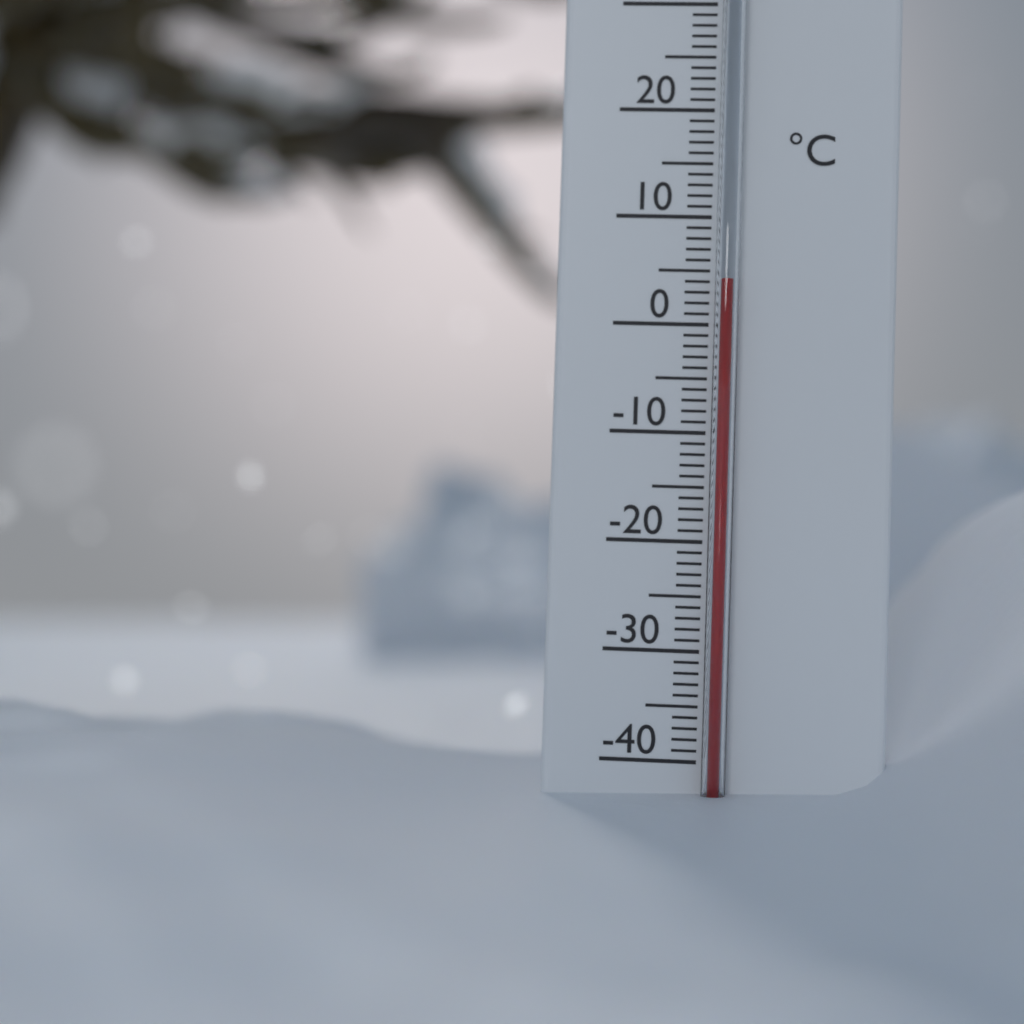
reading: 4 °C
